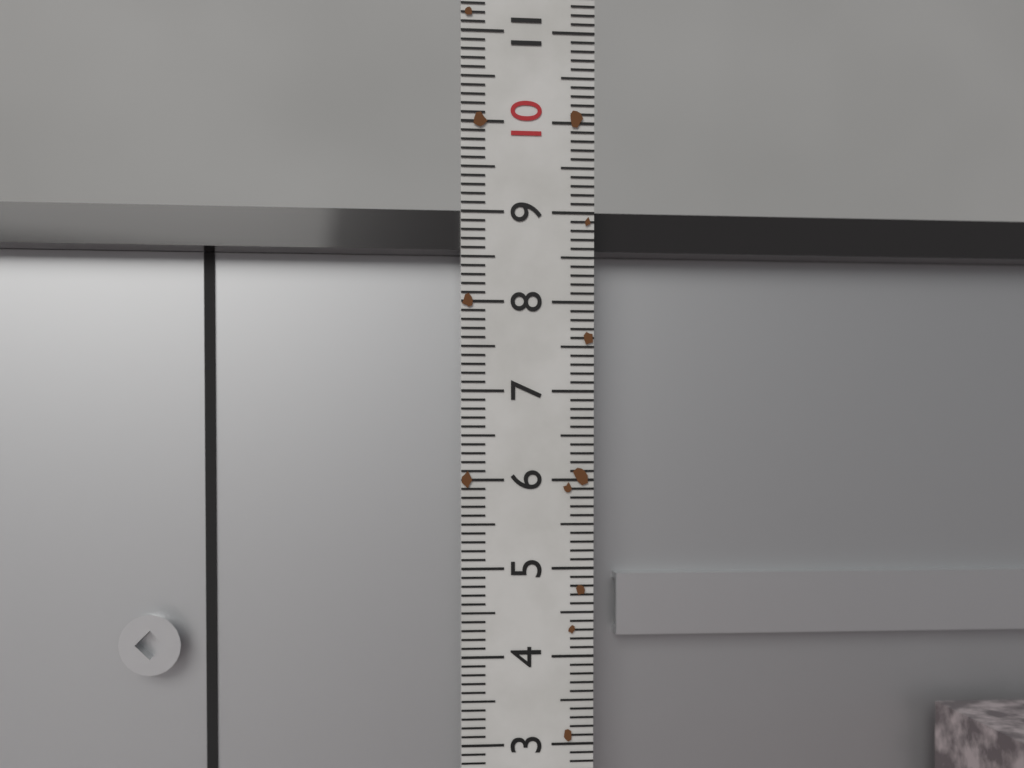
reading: 9.1 (no unit)
